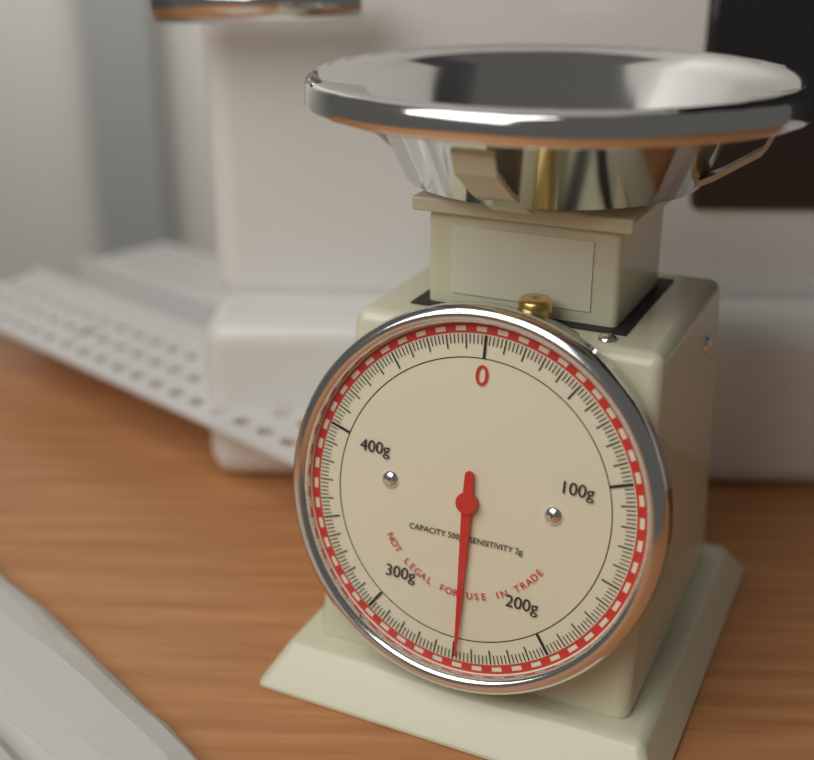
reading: 248 g
